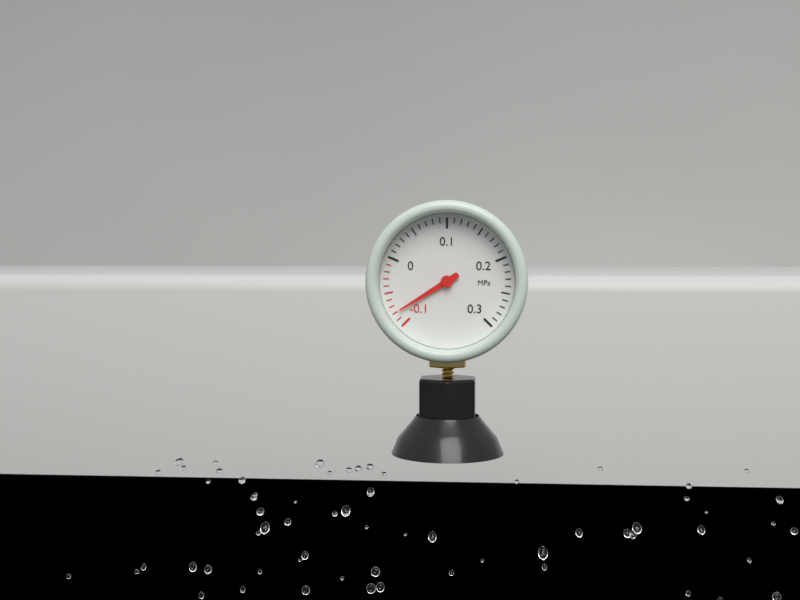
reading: -0.08 MPa
